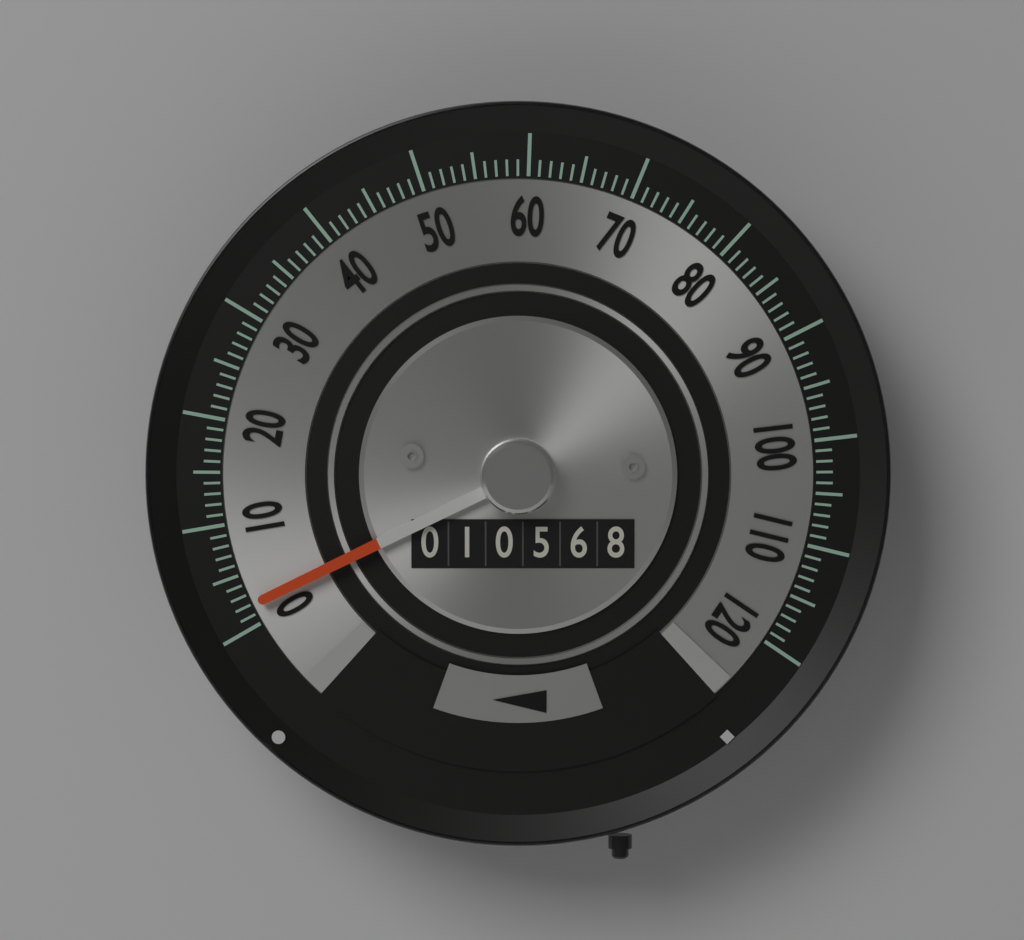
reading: 2 (no unit)
